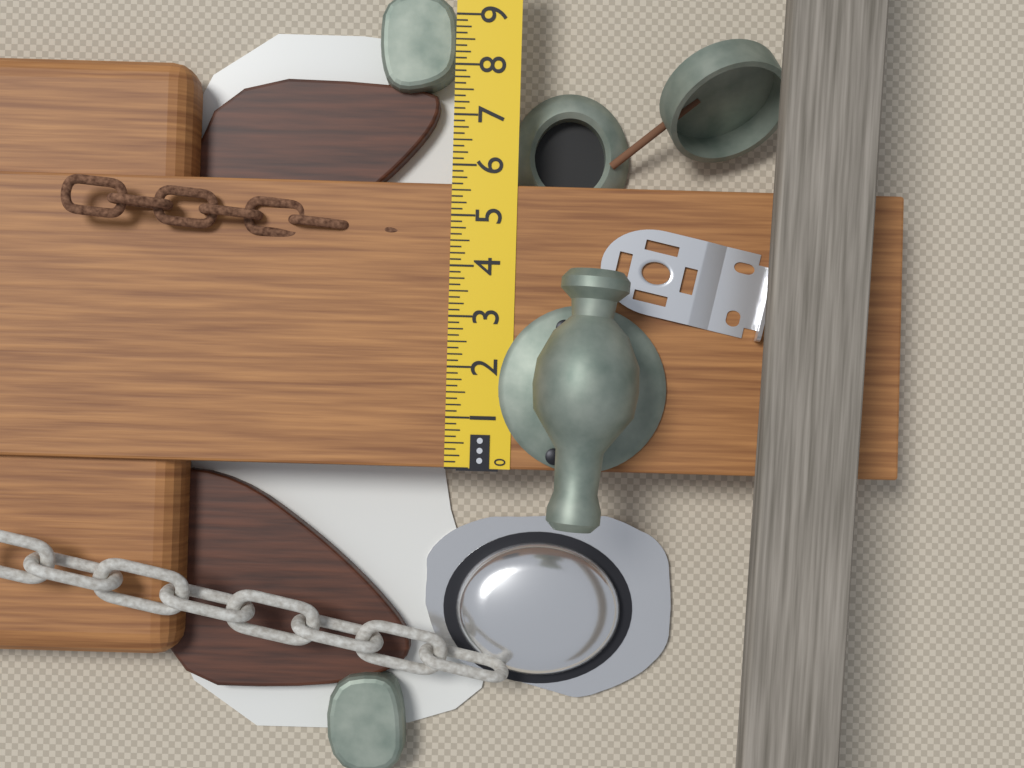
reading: 5.625 in
